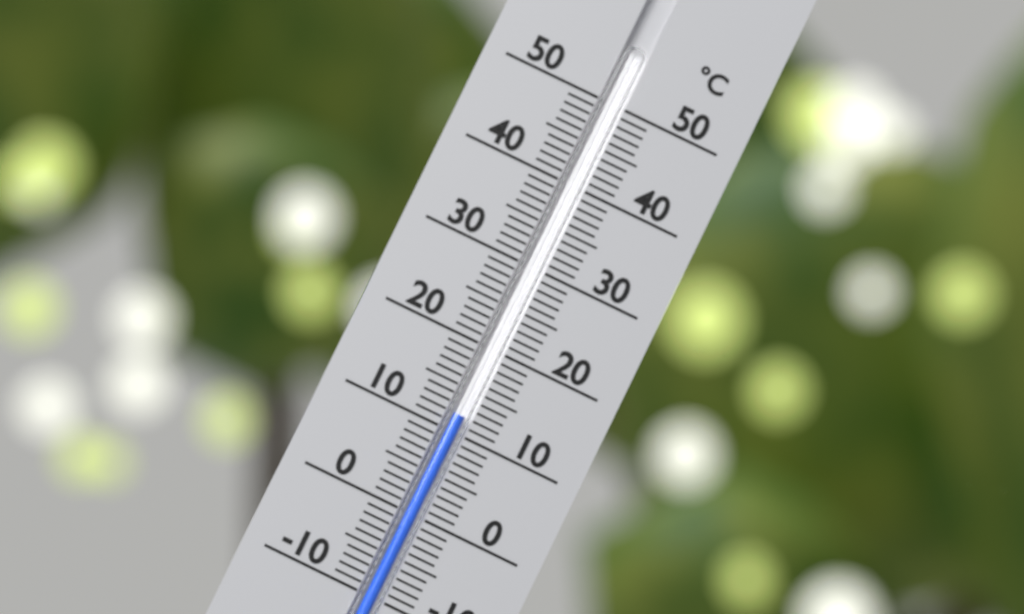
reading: 12 °C
